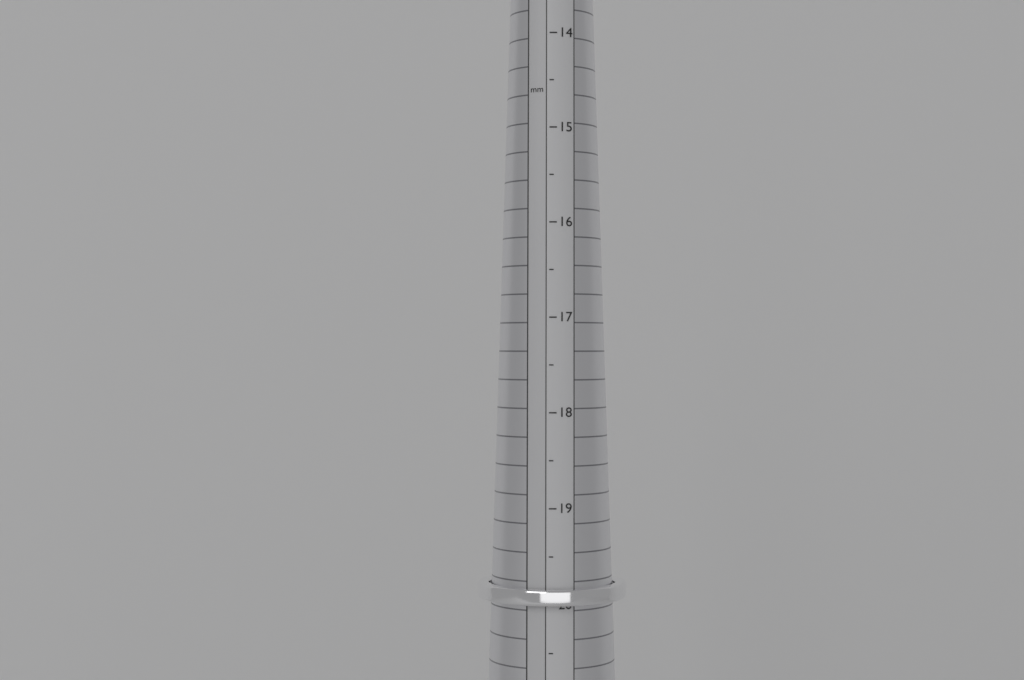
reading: 20.0 mm
